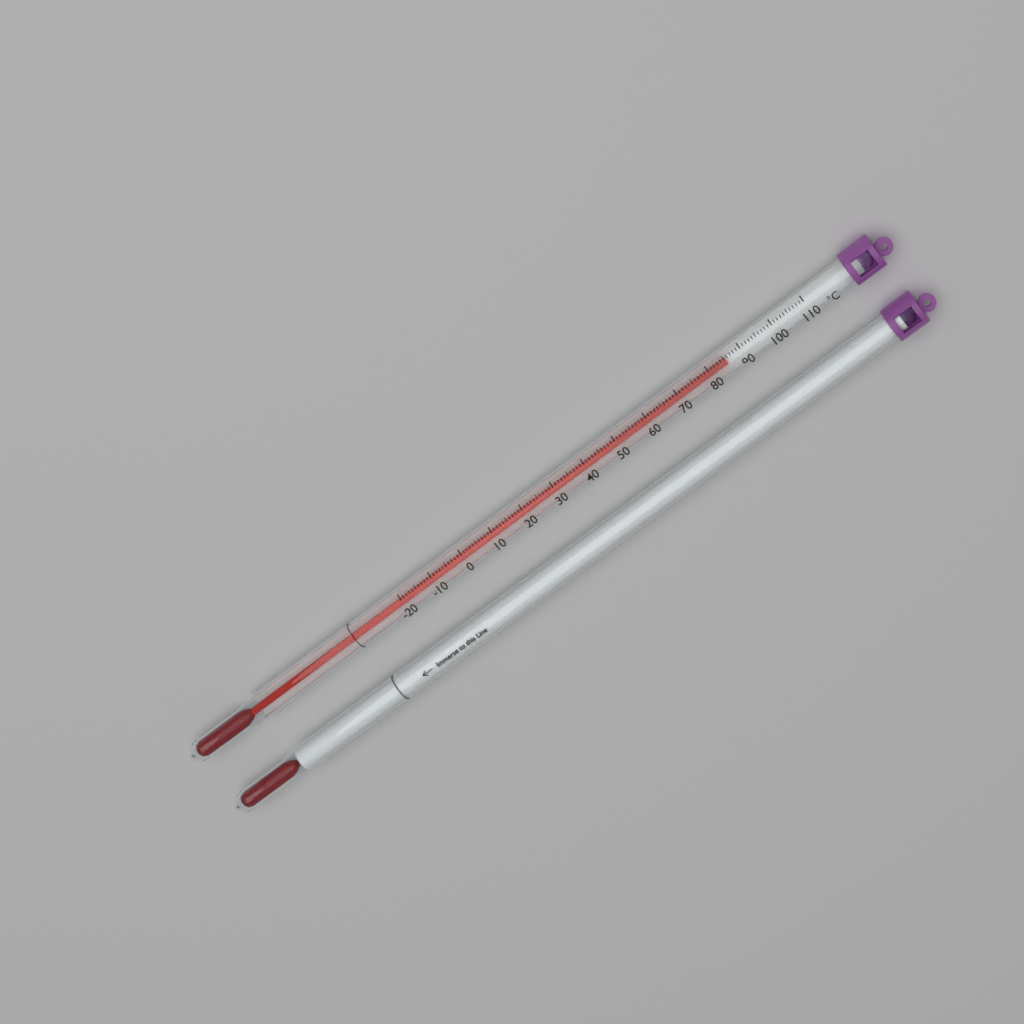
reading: 85 °C
